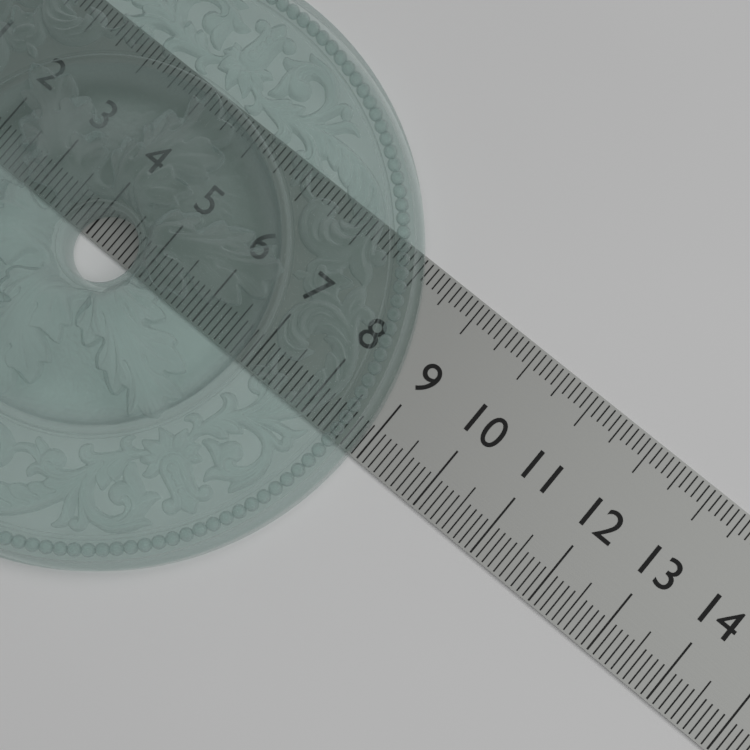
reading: 8.9 (no unit)
